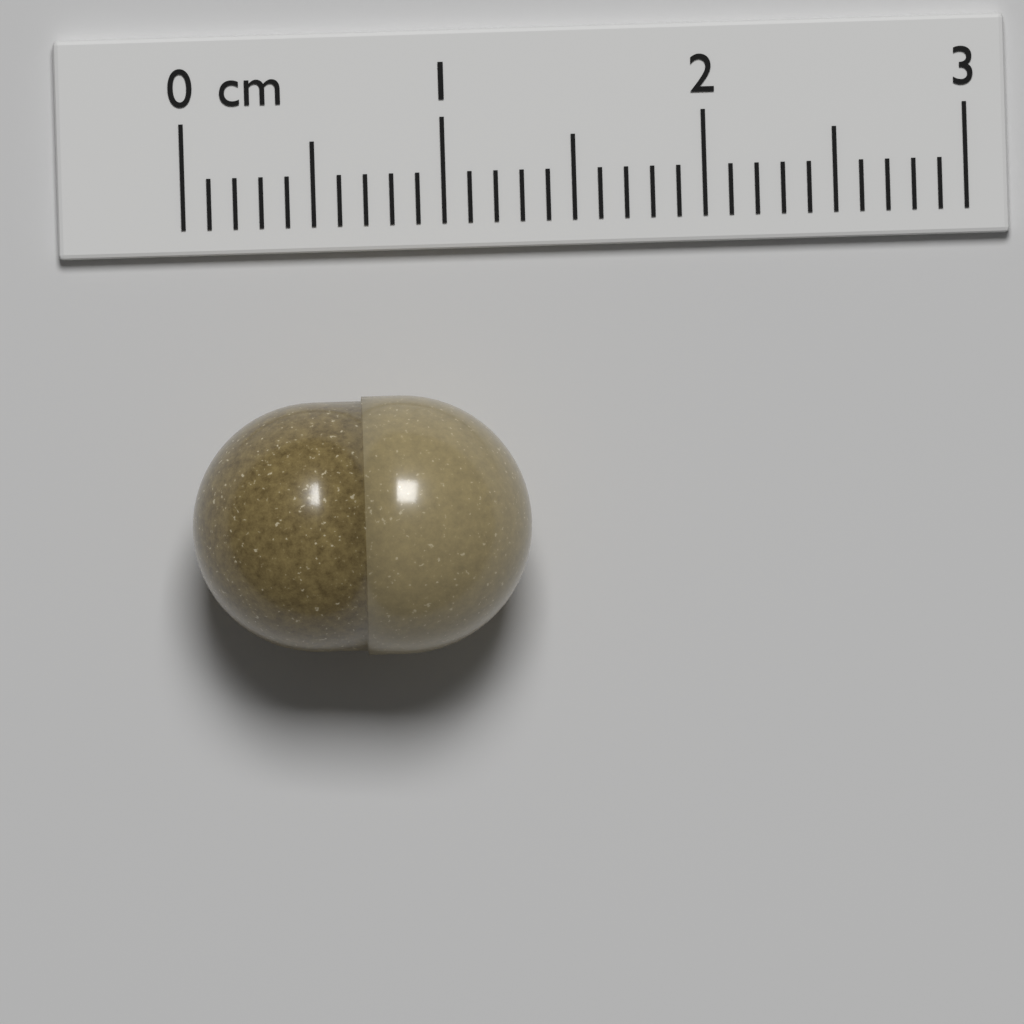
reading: 1.3 cm
